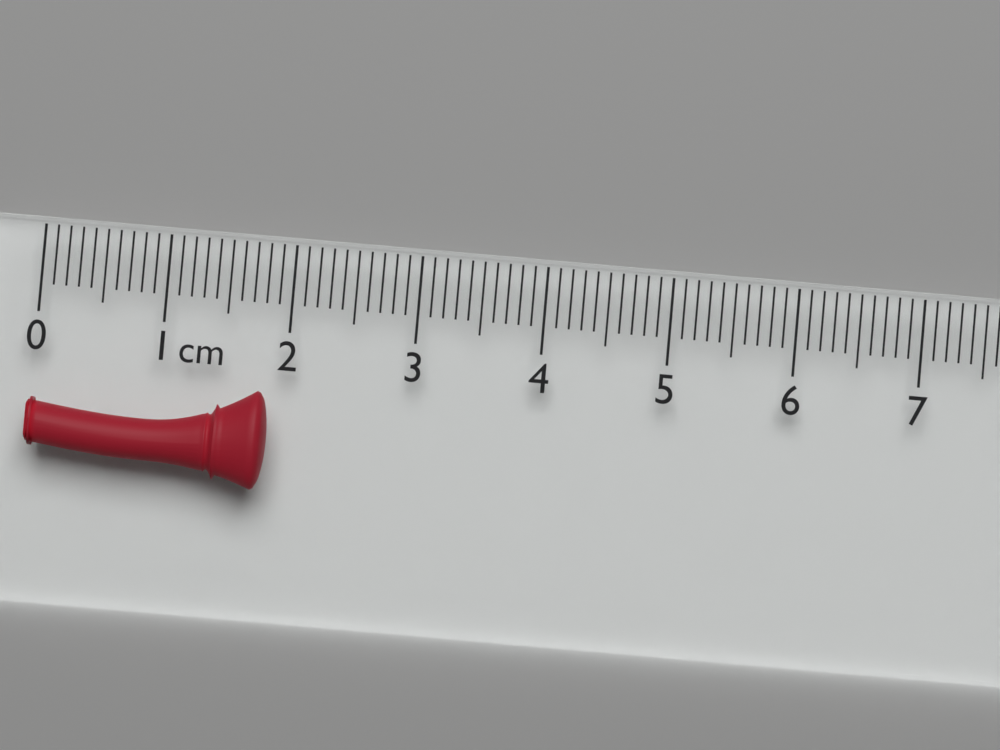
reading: 1.9 cm
